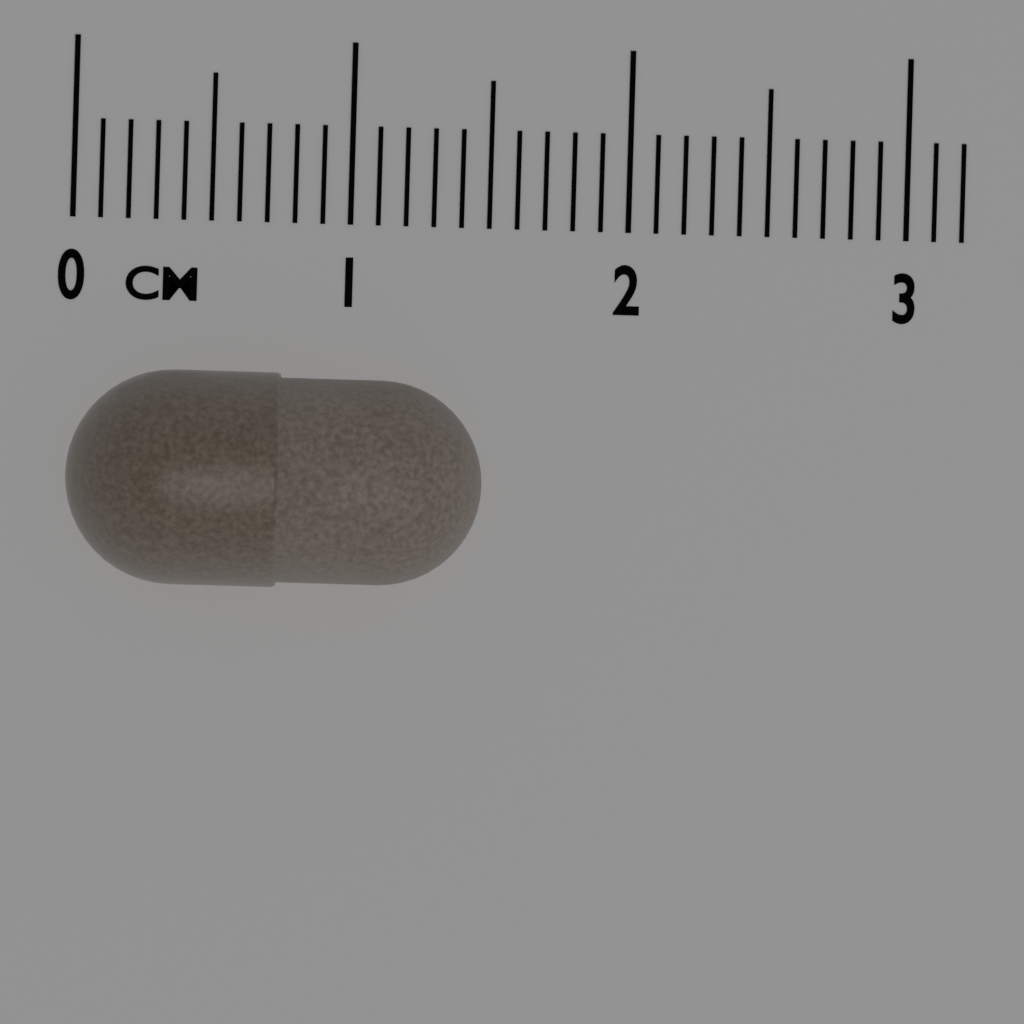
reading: 1.5 cm
